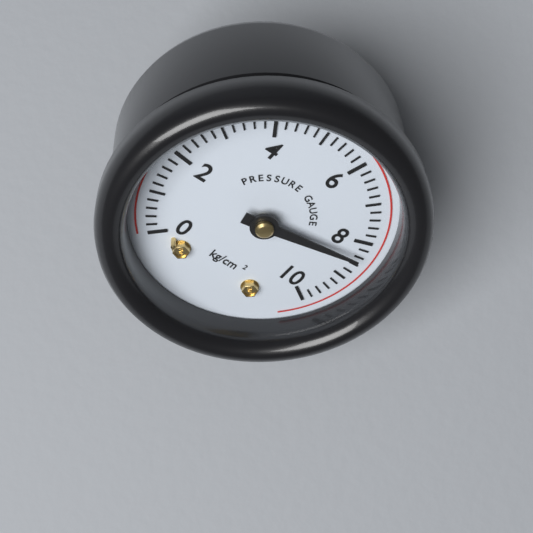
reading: 8.4 kg/cm²
